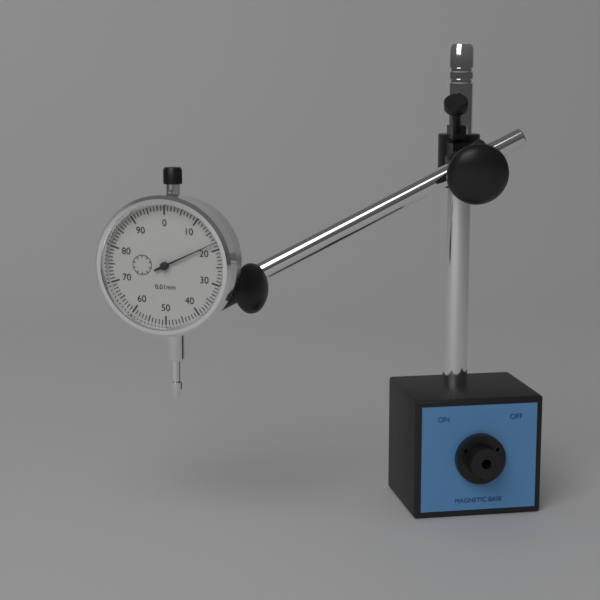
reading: 0.18 mm
